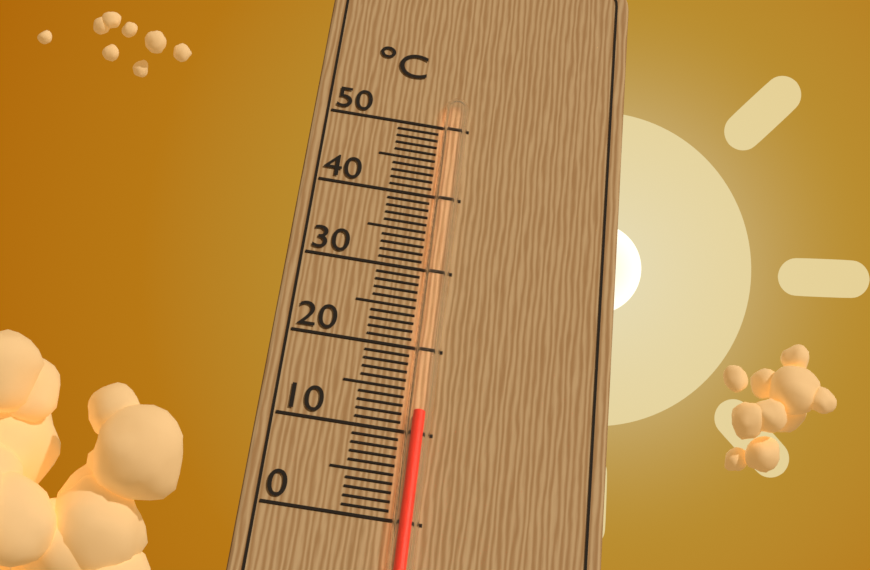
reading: 12 °C
